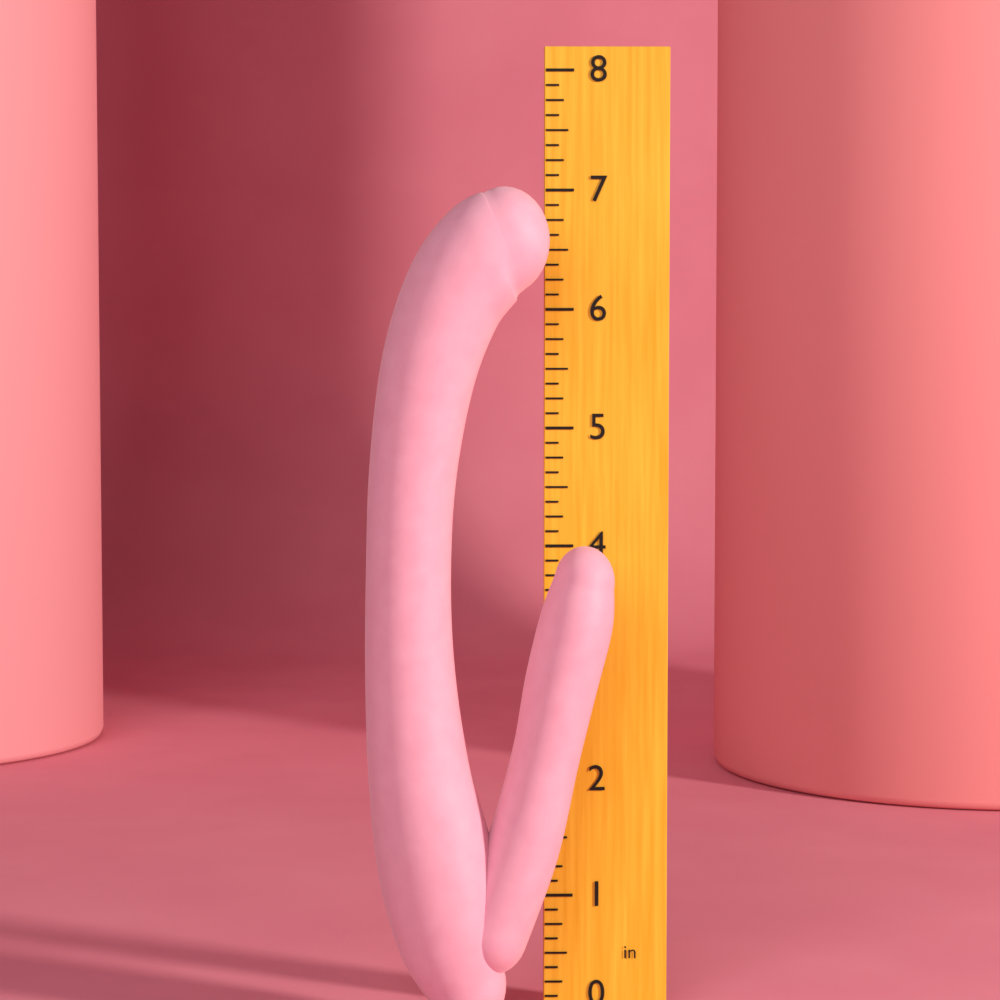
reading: 7.000 in
